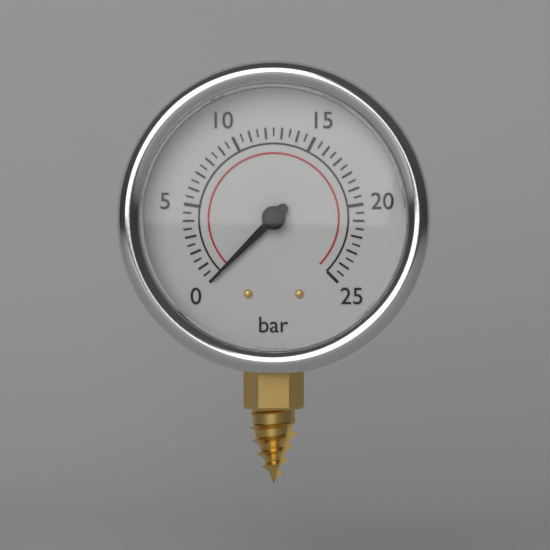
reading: 0.0 bar
